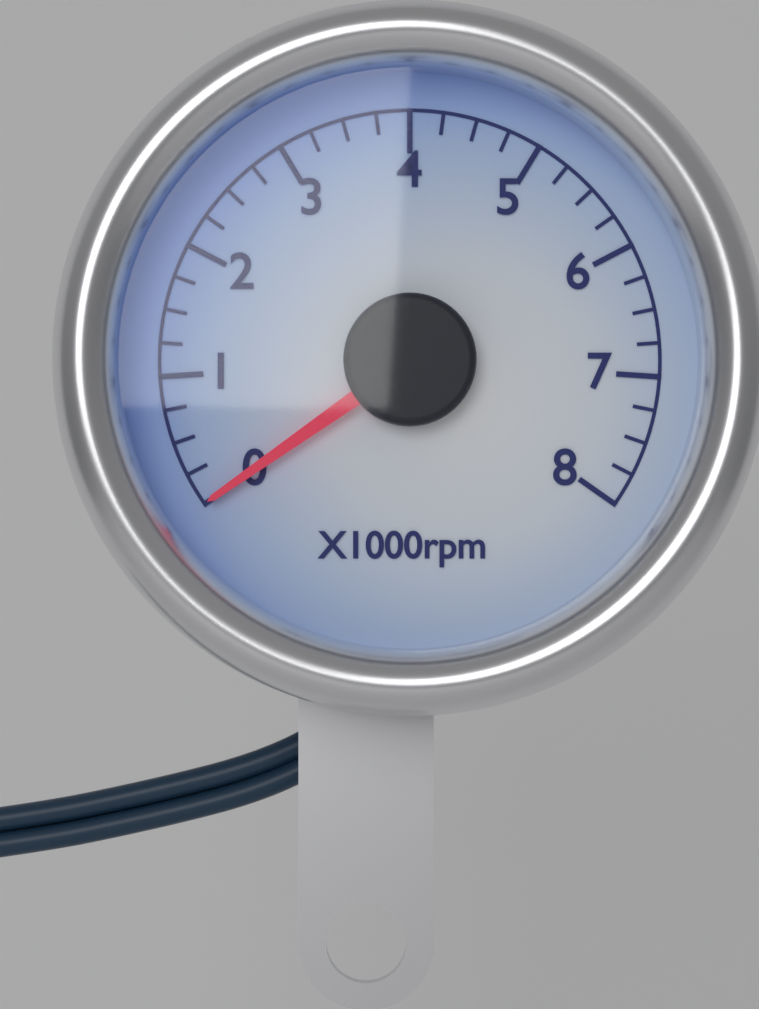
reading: 0 rpm
